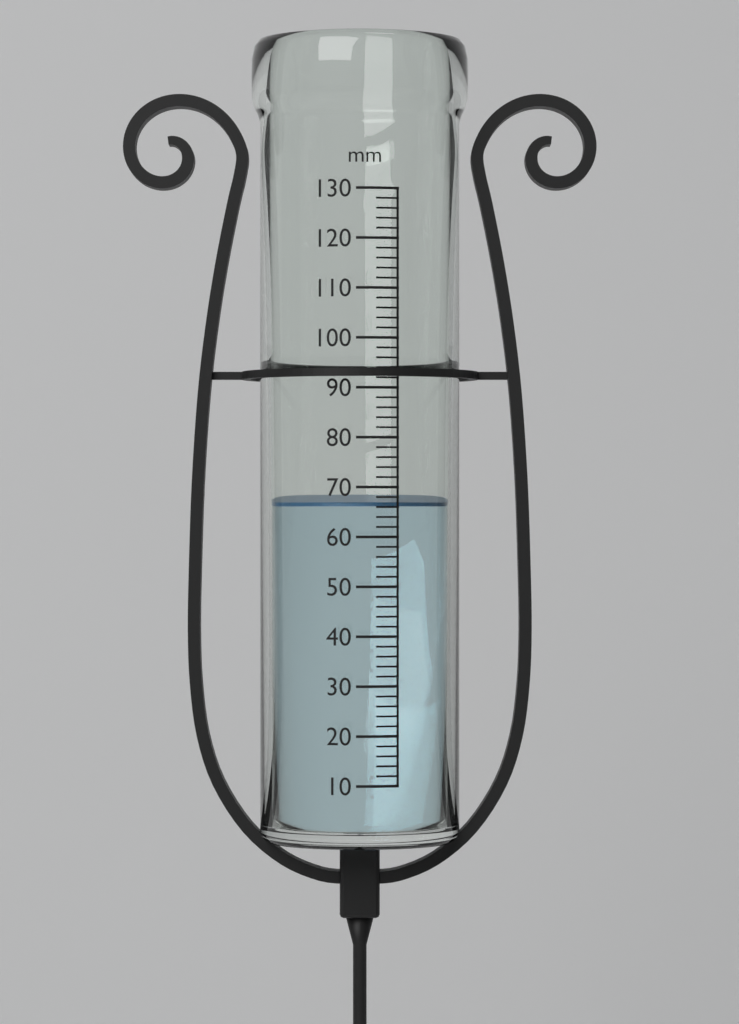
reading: 67 mm
